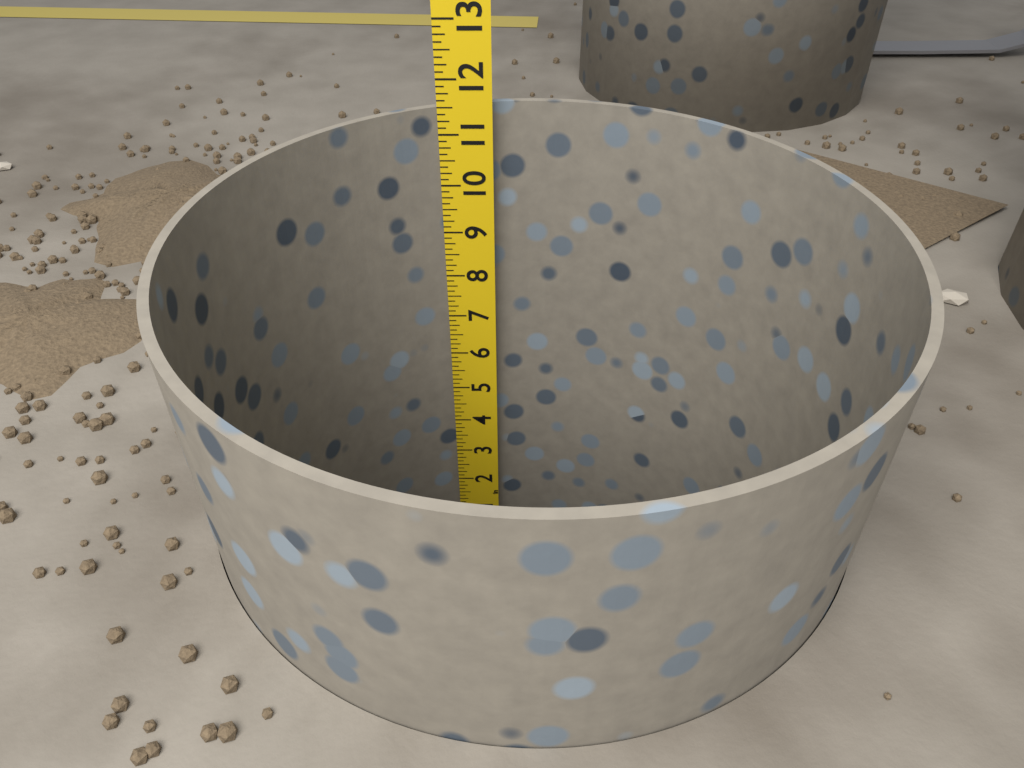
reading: 11.500 in
